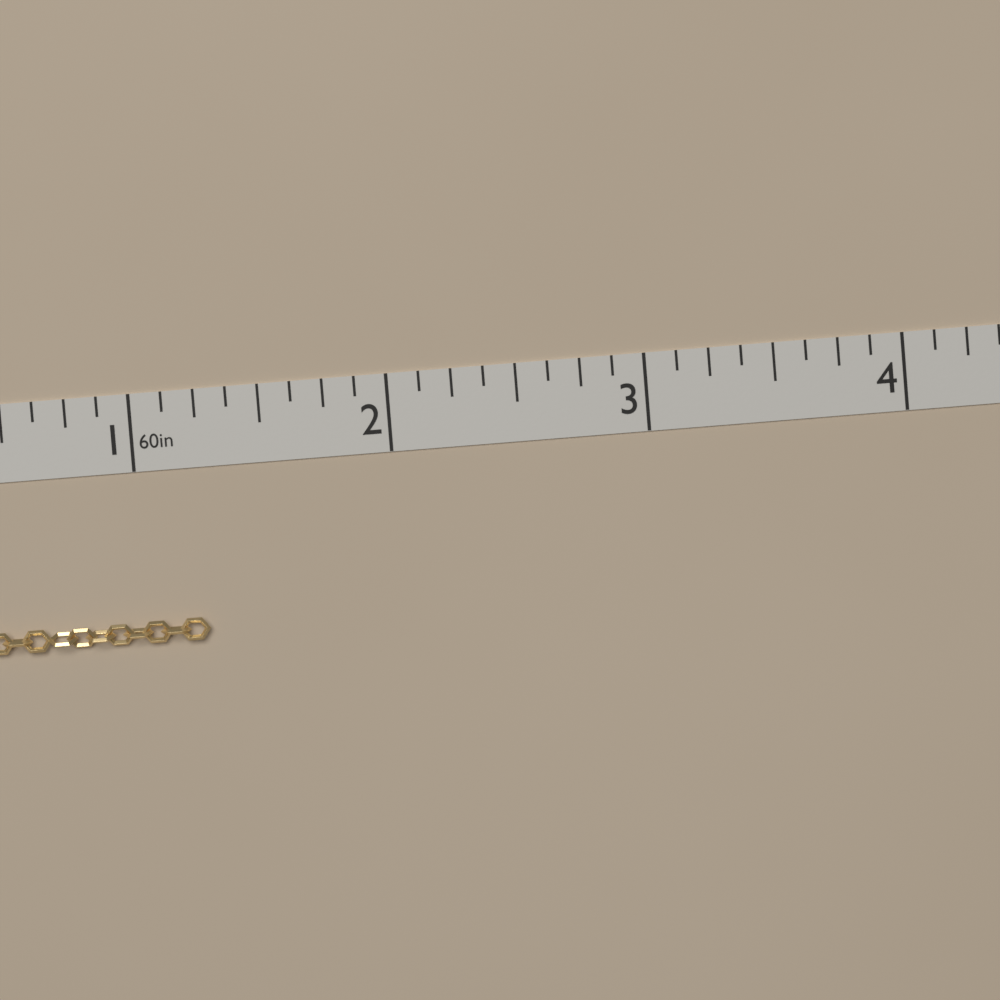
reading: 1.250 in
